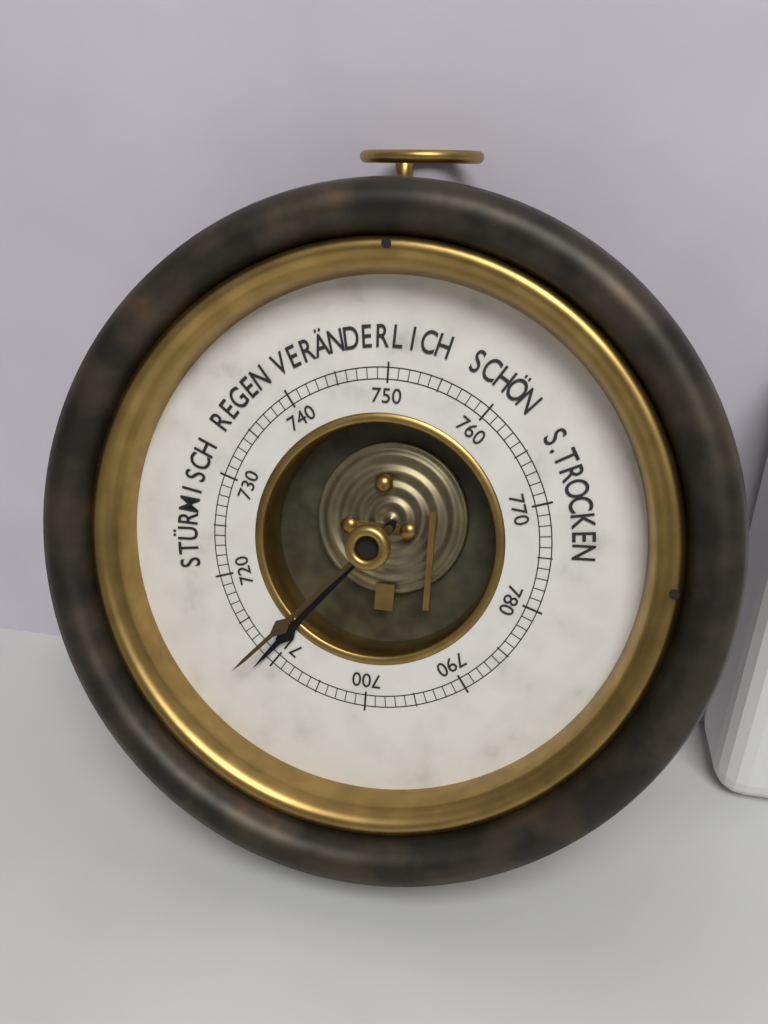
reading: 711 mmHg
